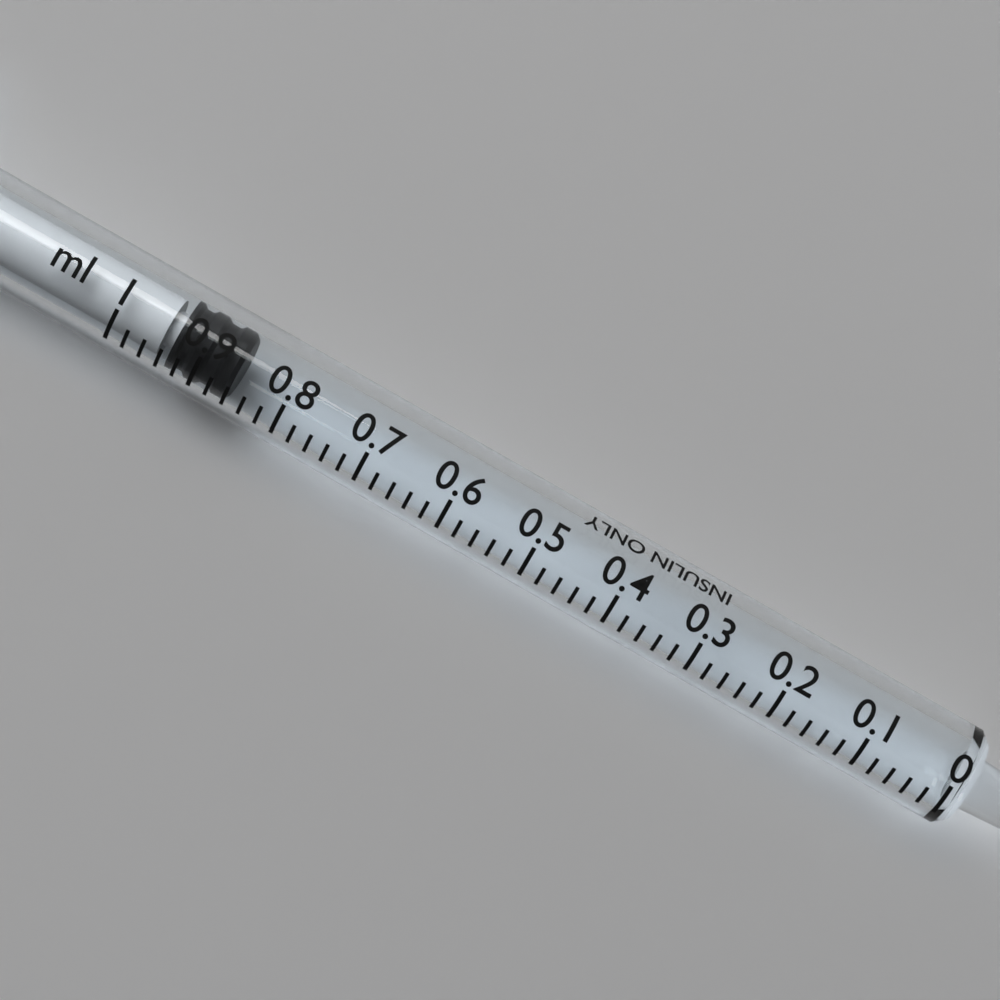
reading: 0.86 ml
